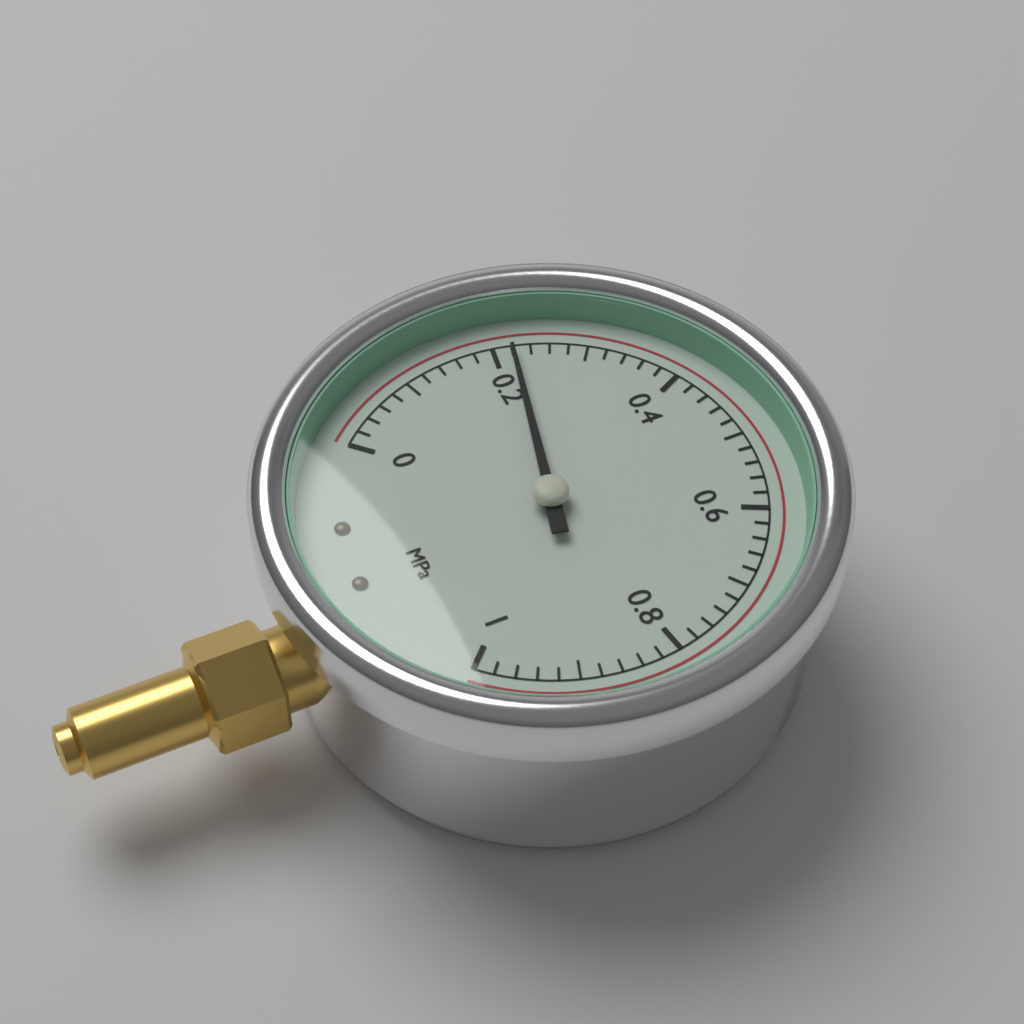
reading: 0.22 MPa
